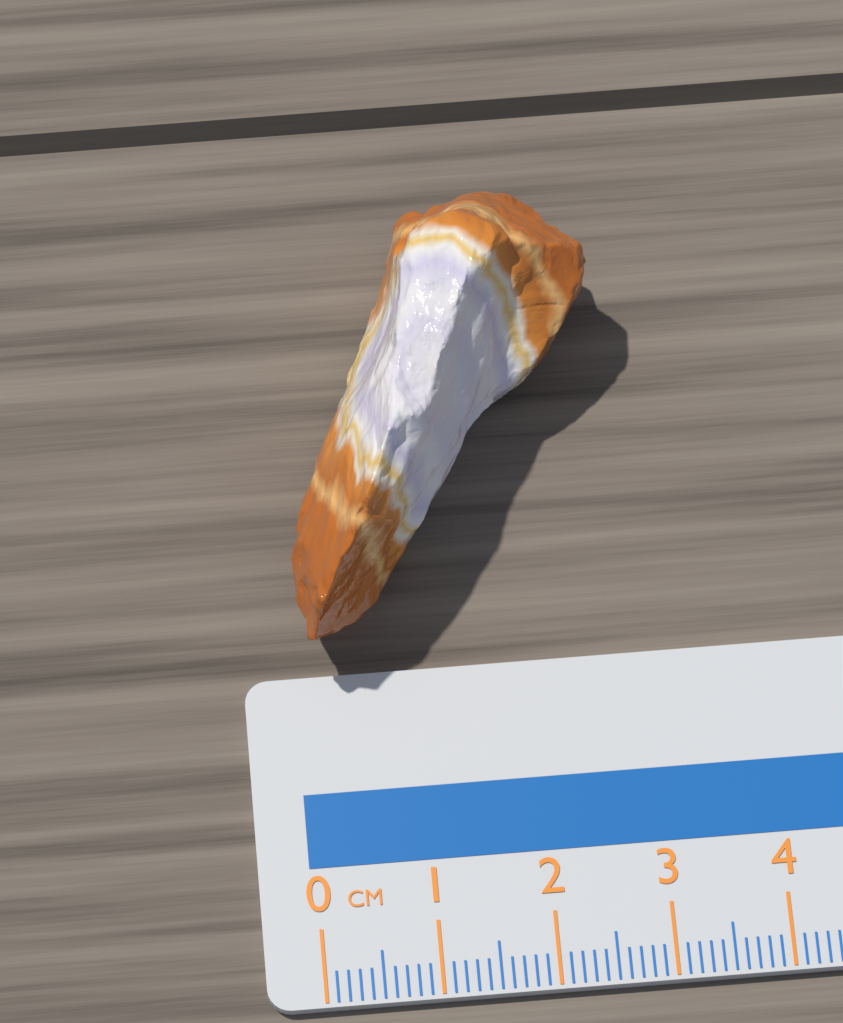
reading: 2.8 cm
